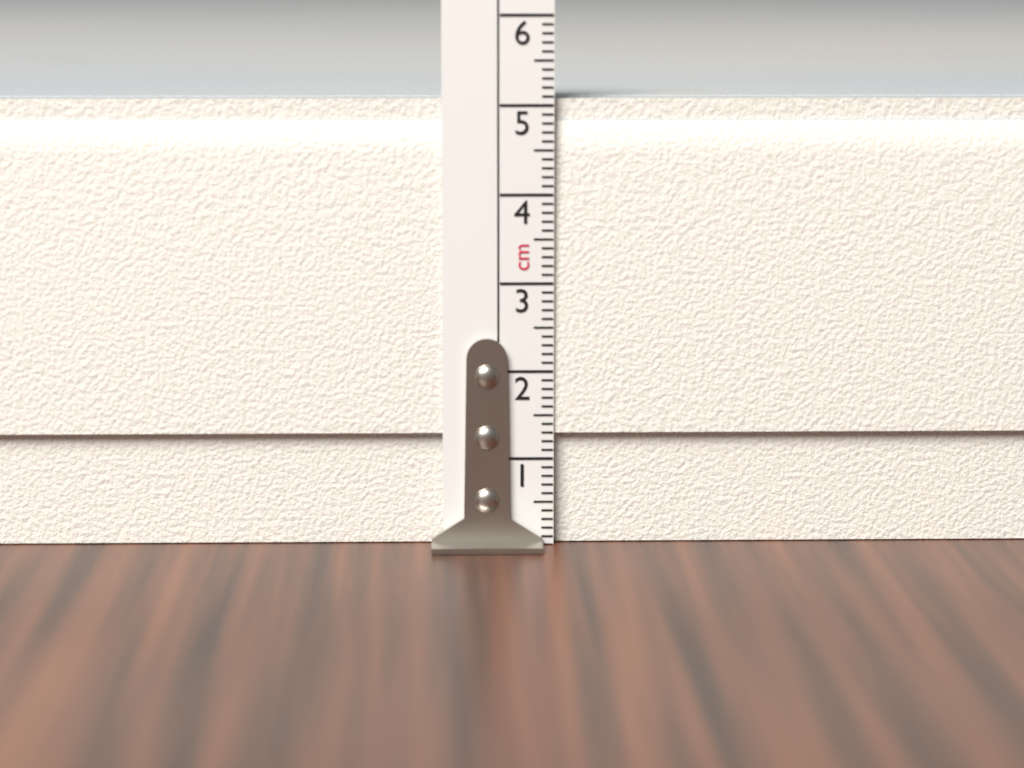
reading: 5.1 cm
